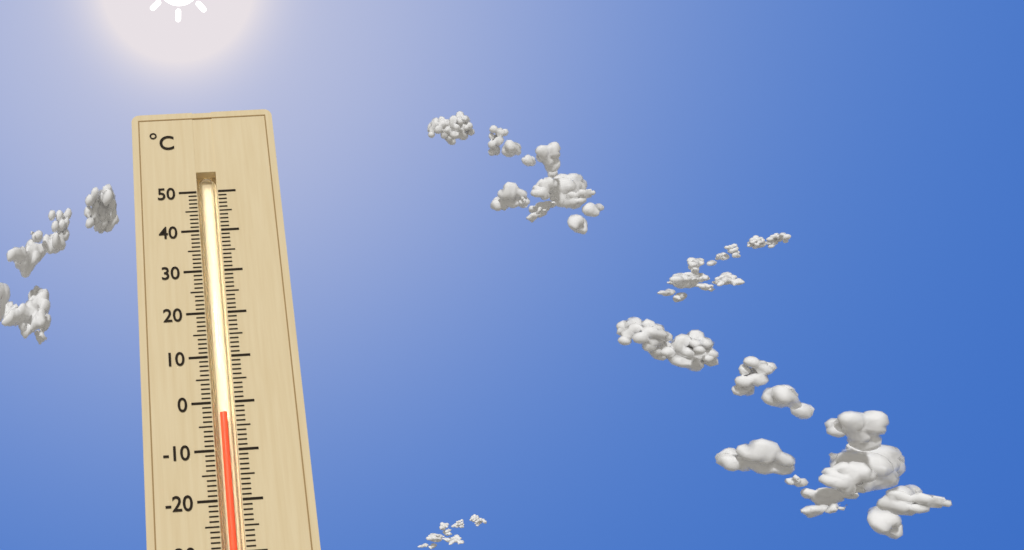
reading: -2 °C
